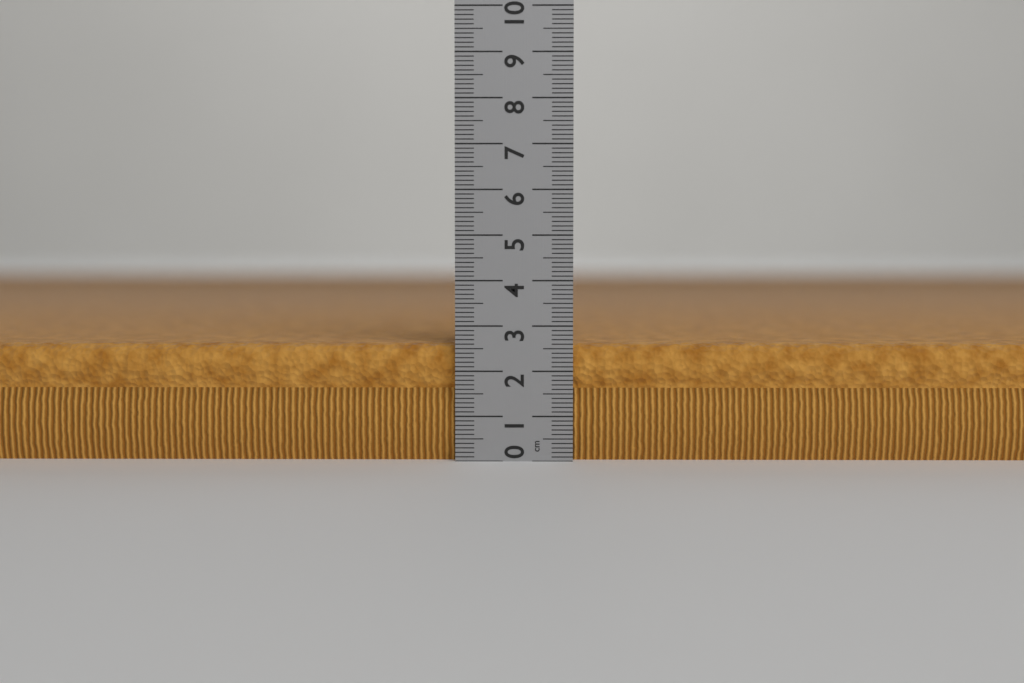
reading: 2.6 cm
